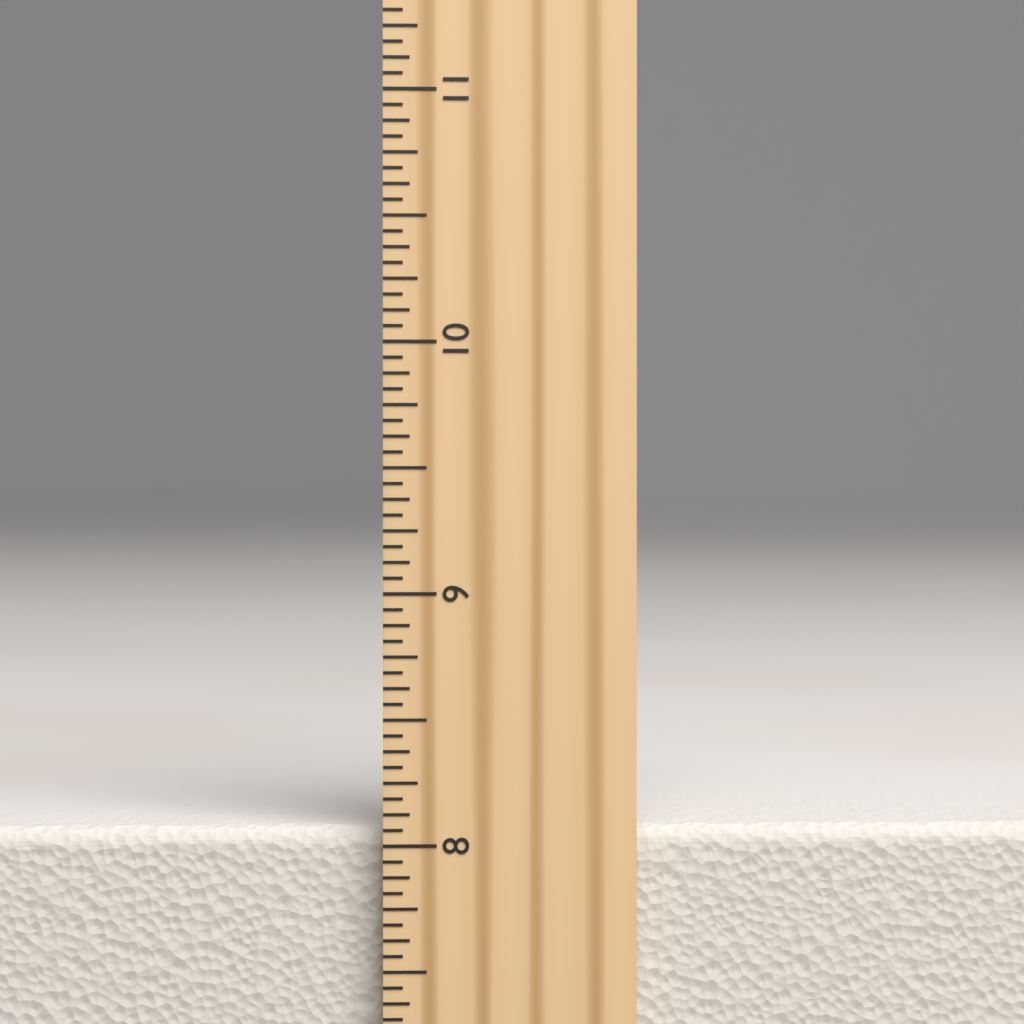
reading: 8.0625 inch
